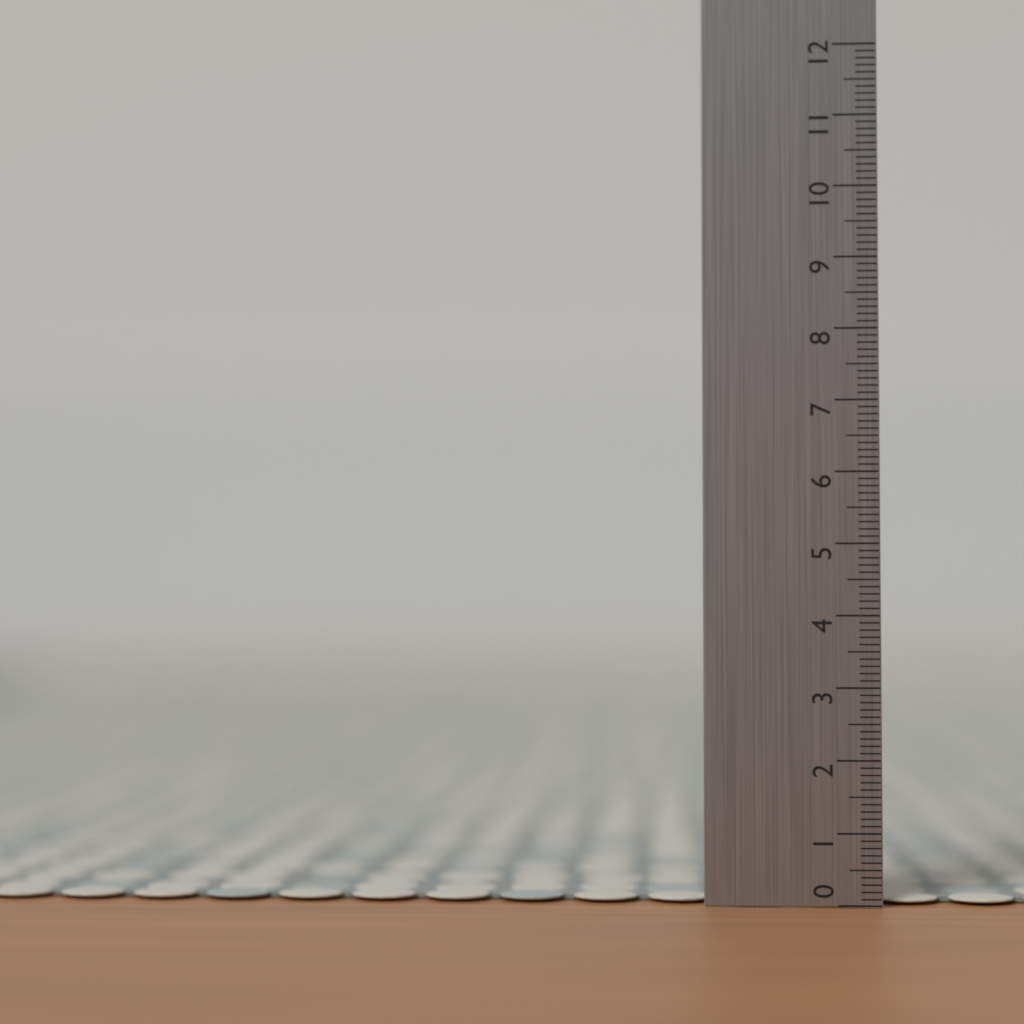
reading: 0.1 (no unit)
